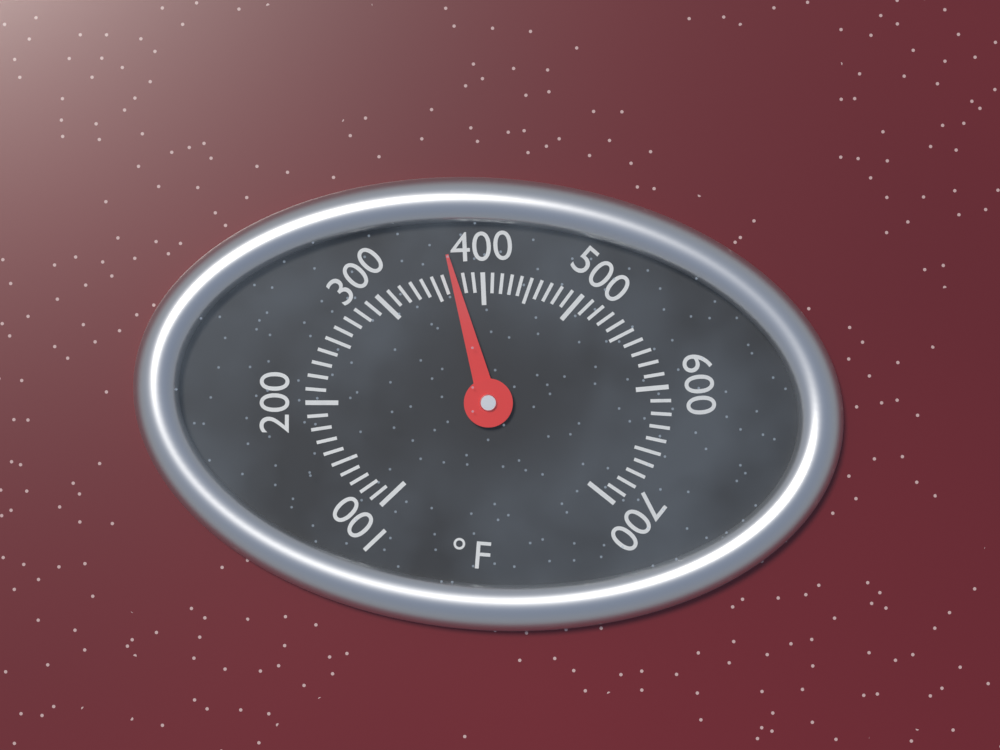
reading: 370 °F
